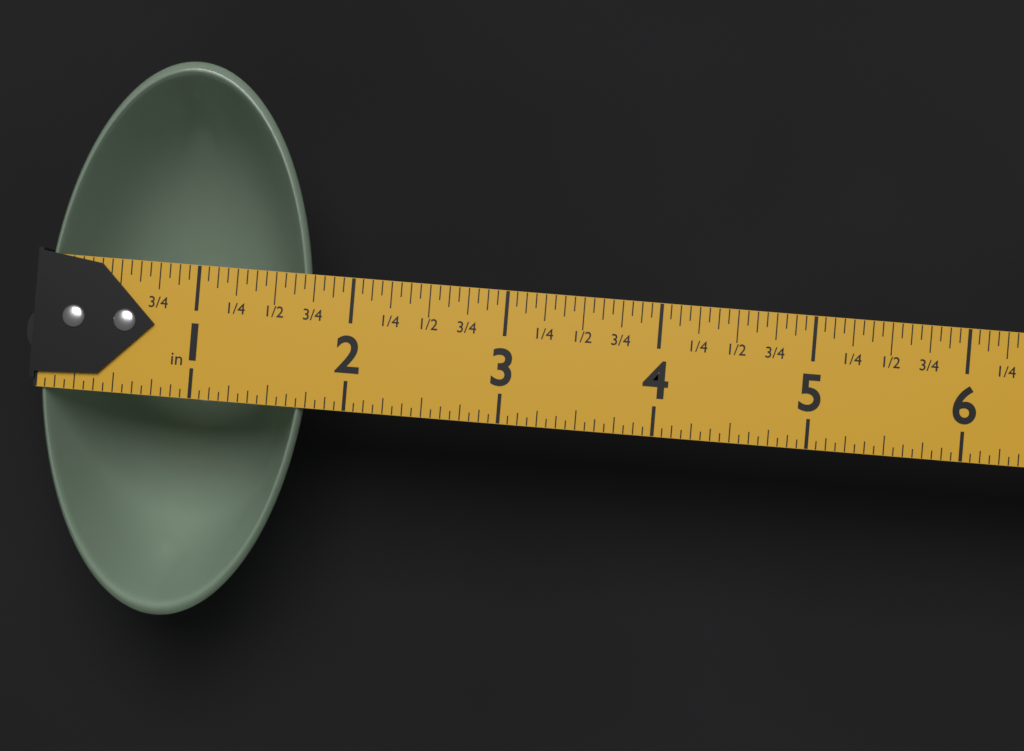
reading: 1.7500 in
